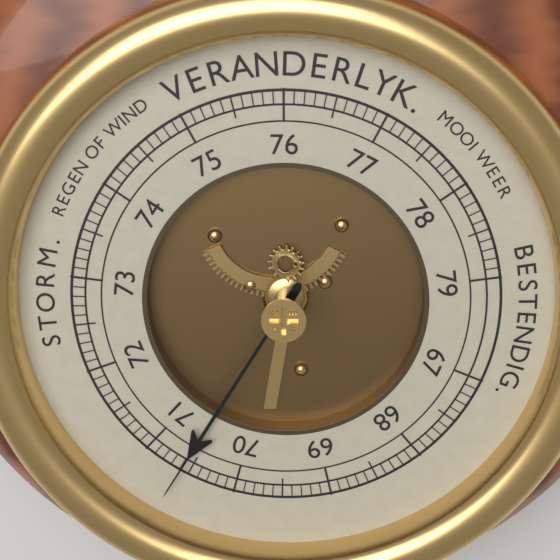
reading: 70.6 (no unit)
